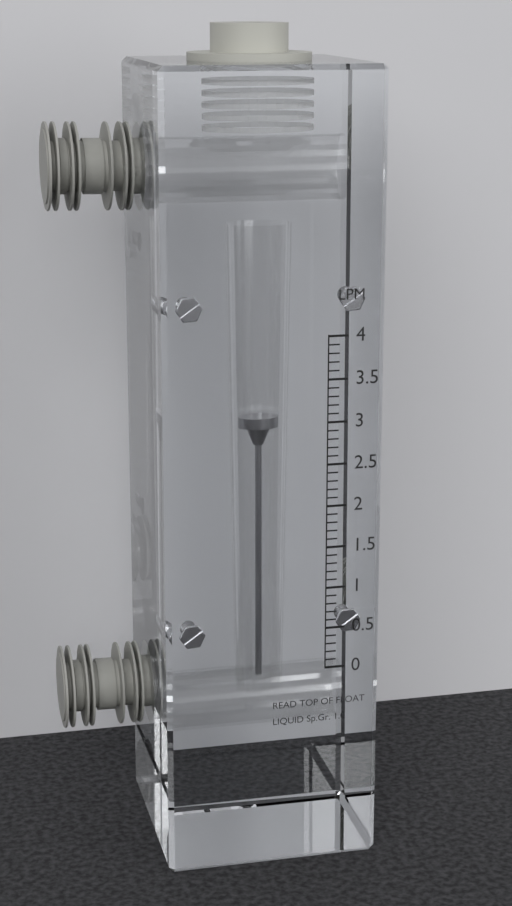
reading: 2.9 LPM
